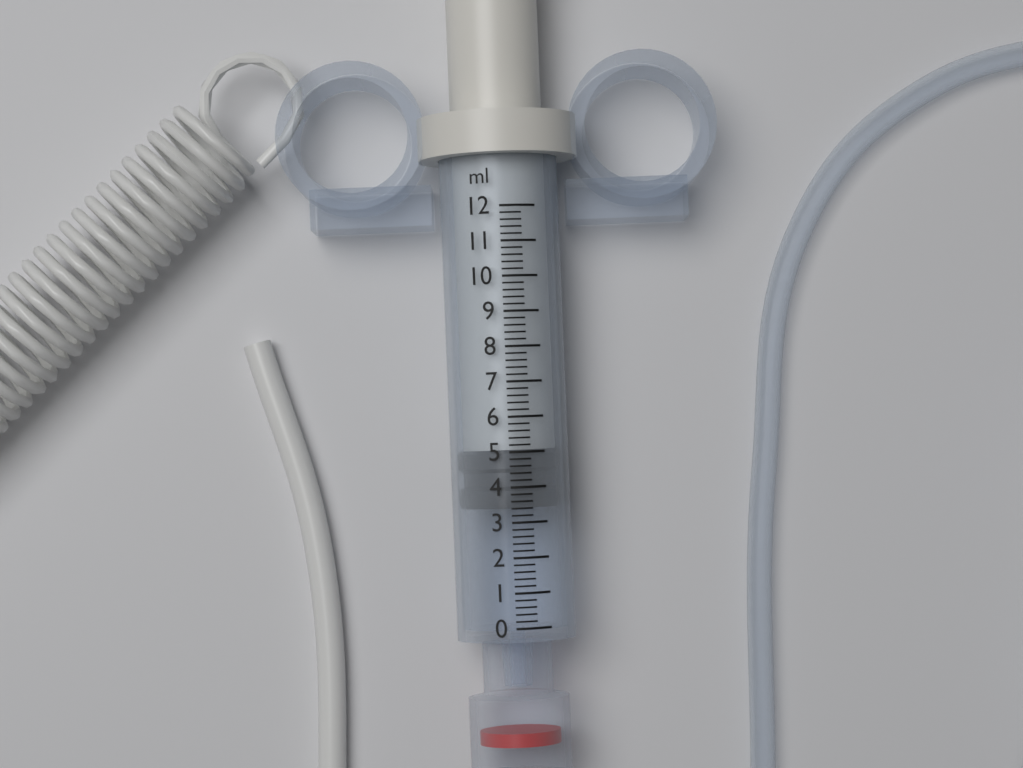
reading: 3.4 ml
